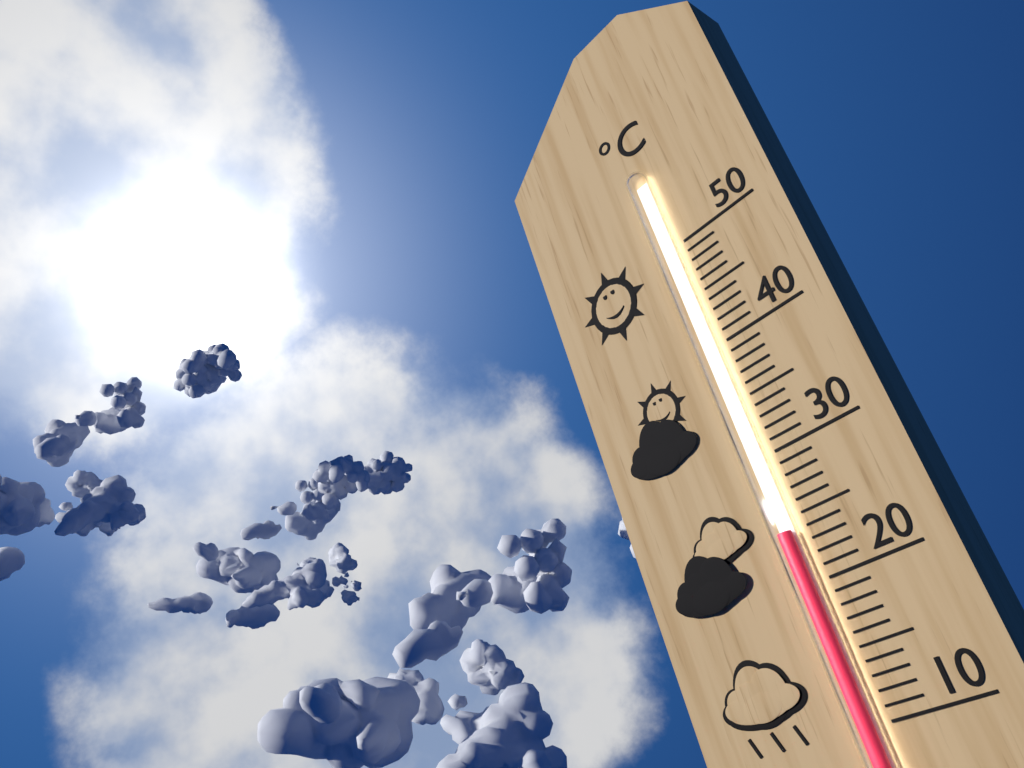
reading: 24 °C
